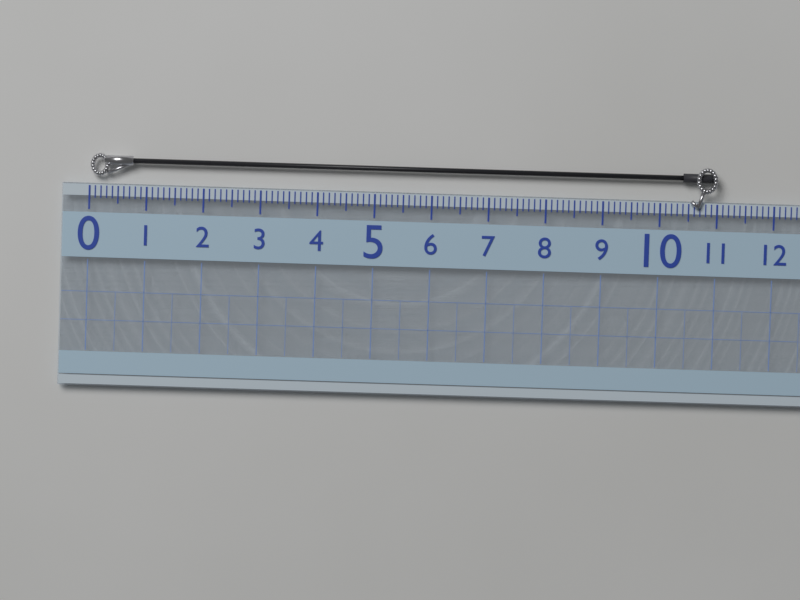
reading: 11.0 (no unit)
